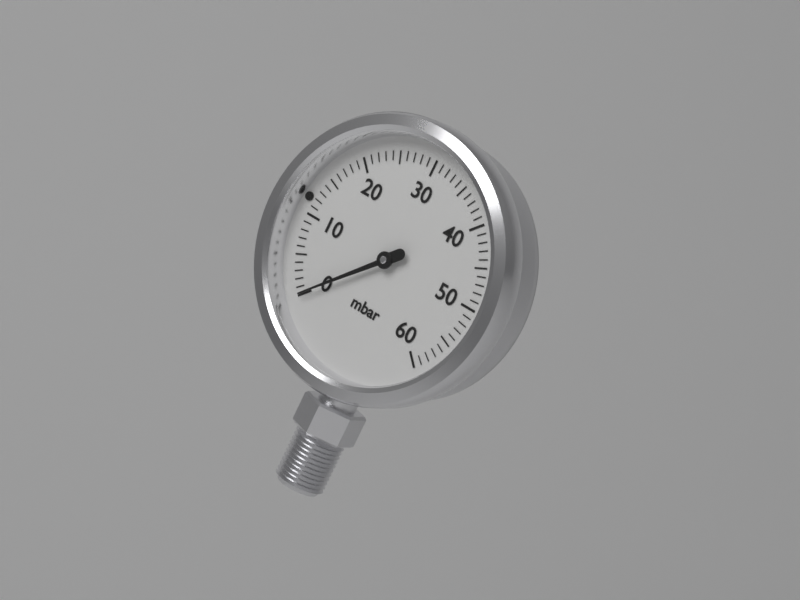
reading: 0 mbar
